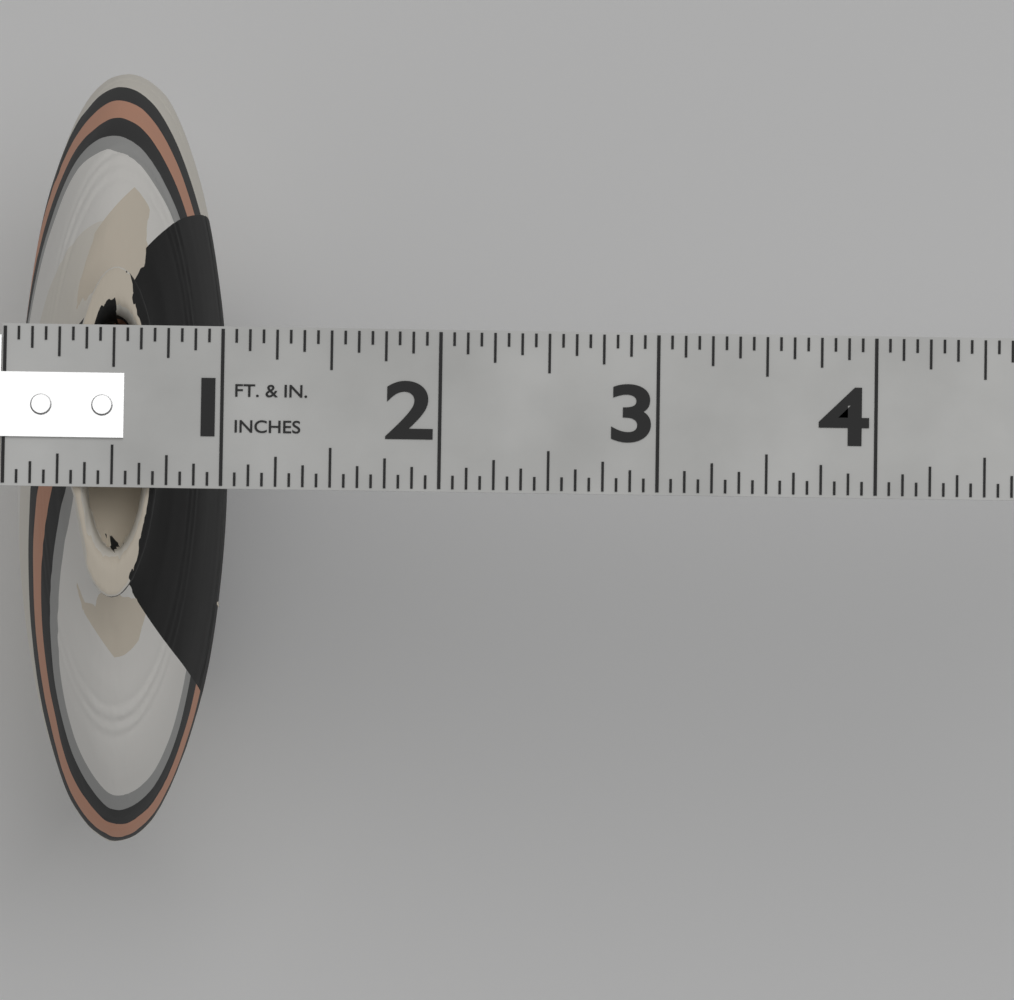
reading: 1.0000 in
